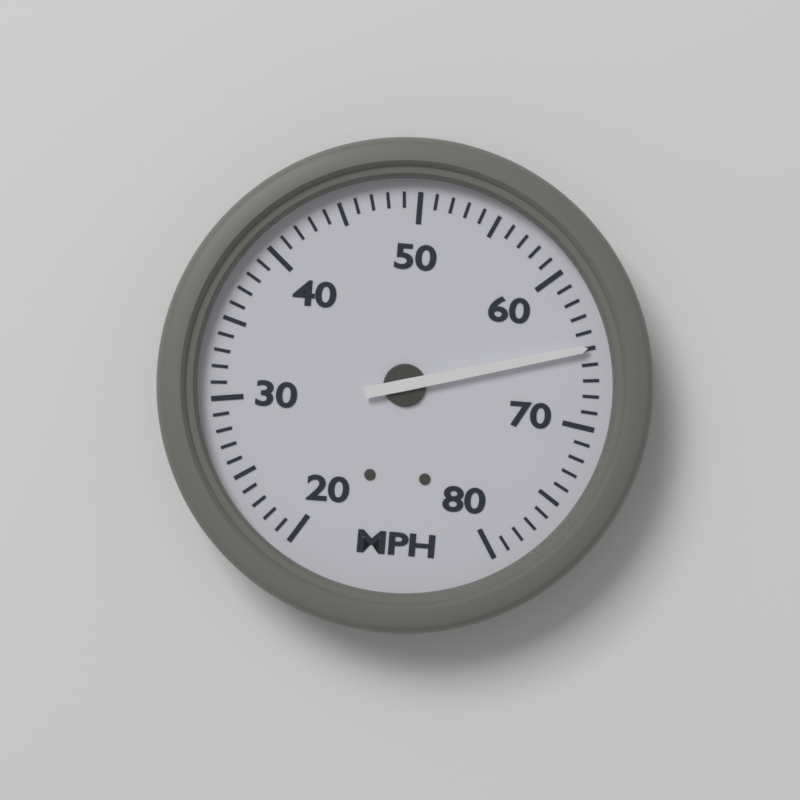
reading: 65 MPH
